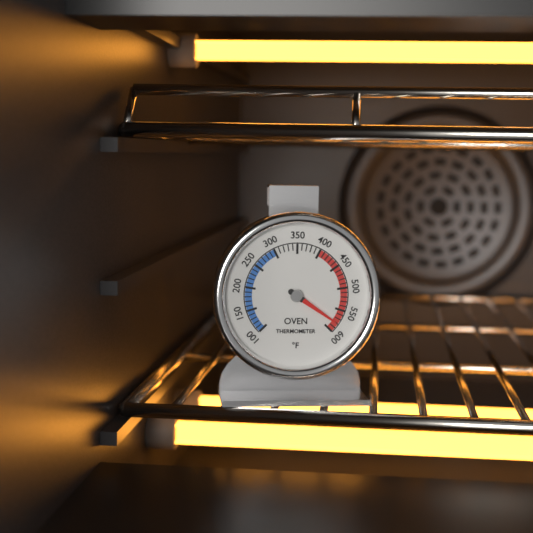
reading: 580 °F
